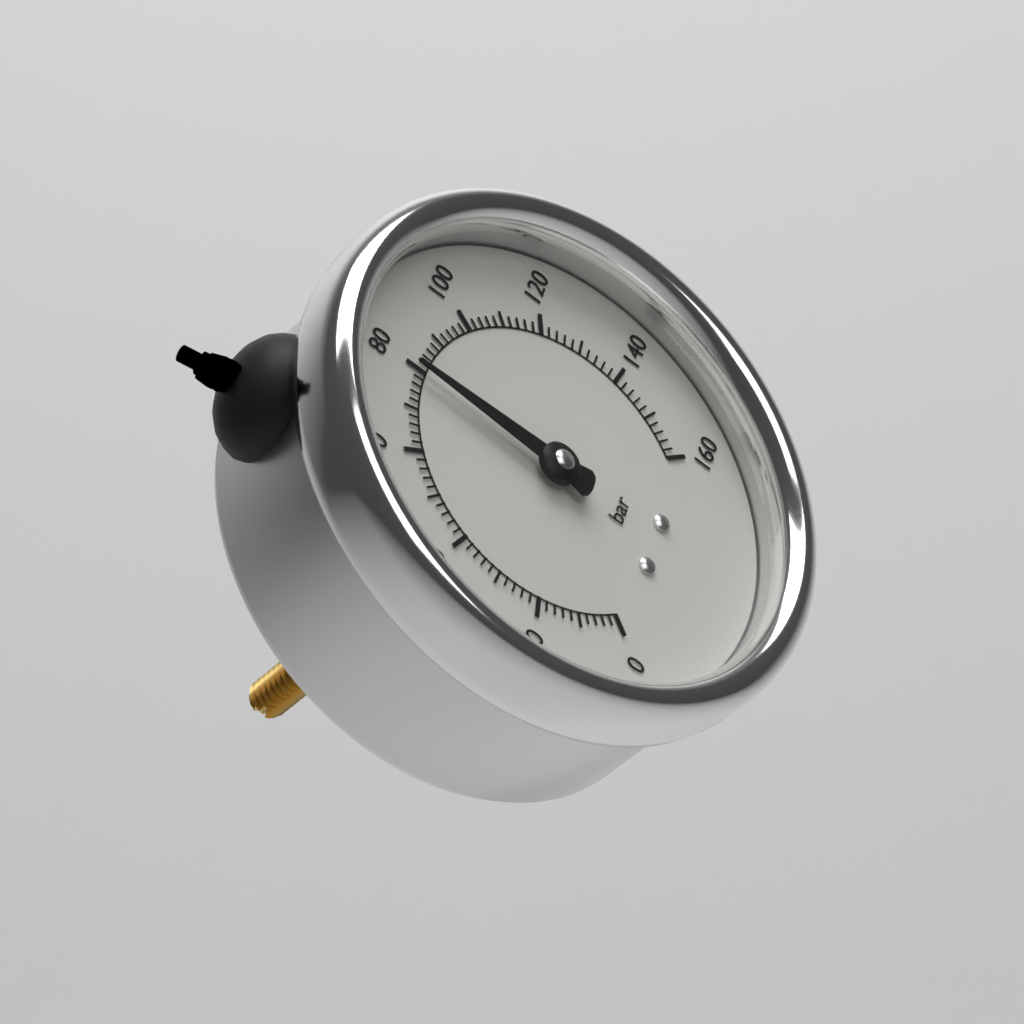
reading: 80 bar
